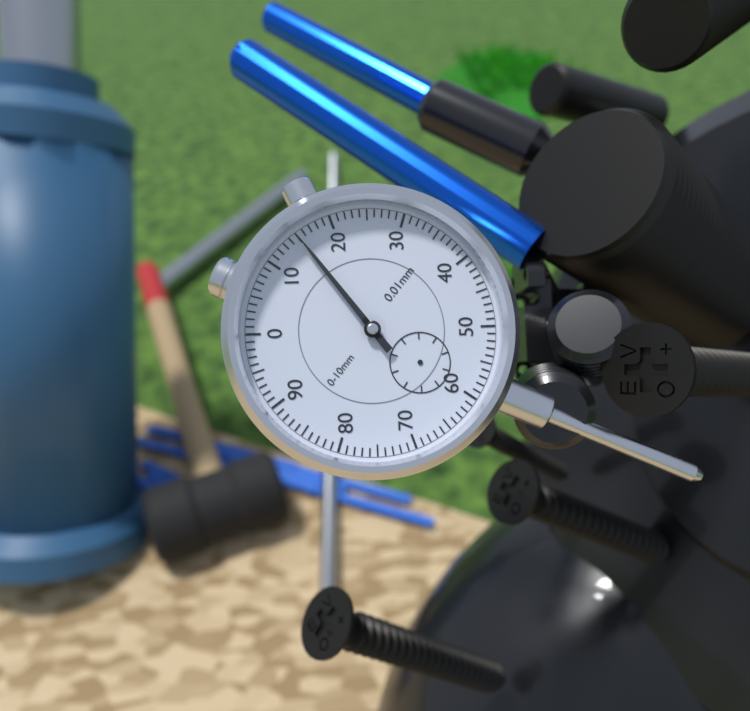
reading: 0.15 mm
